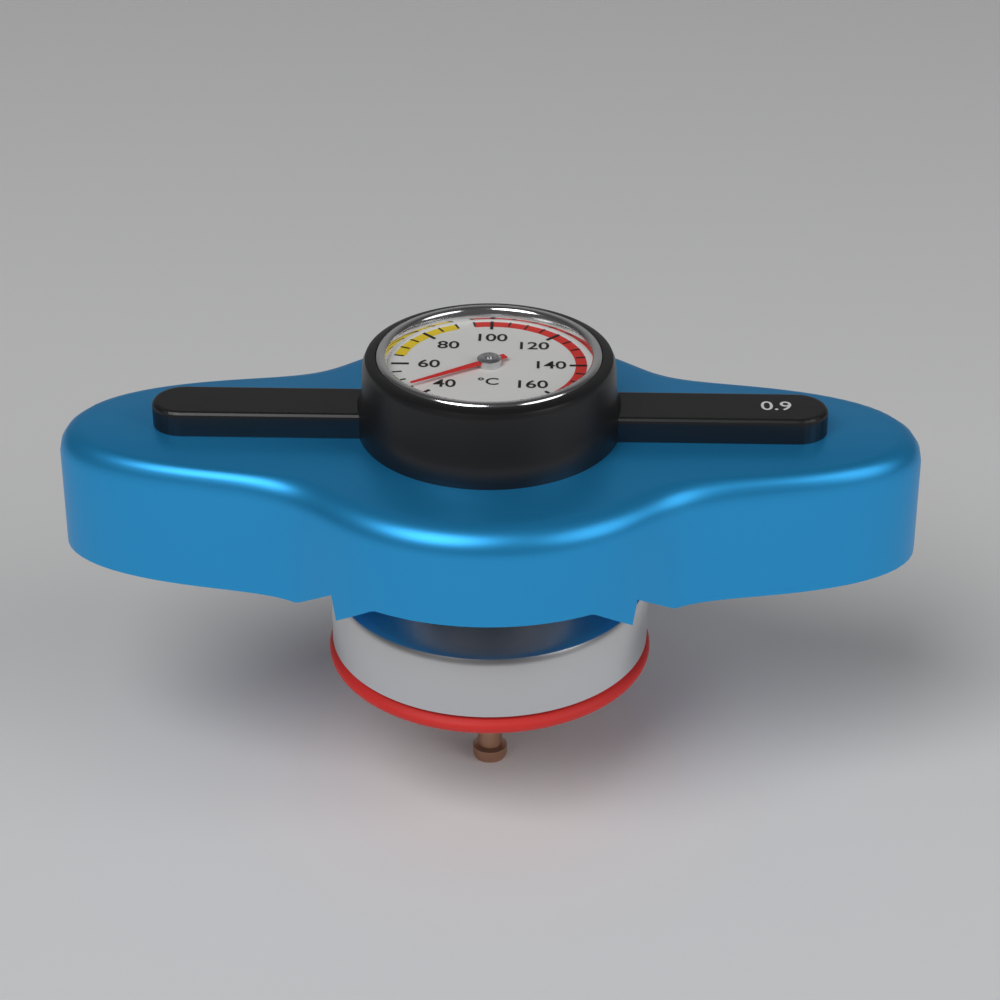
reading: 45 °C
